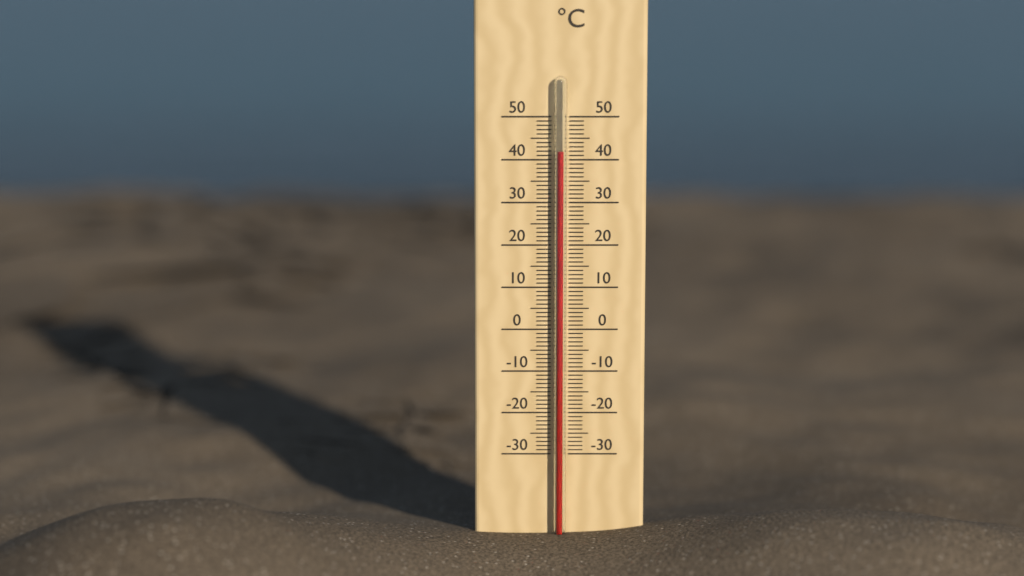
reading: 42 °C
